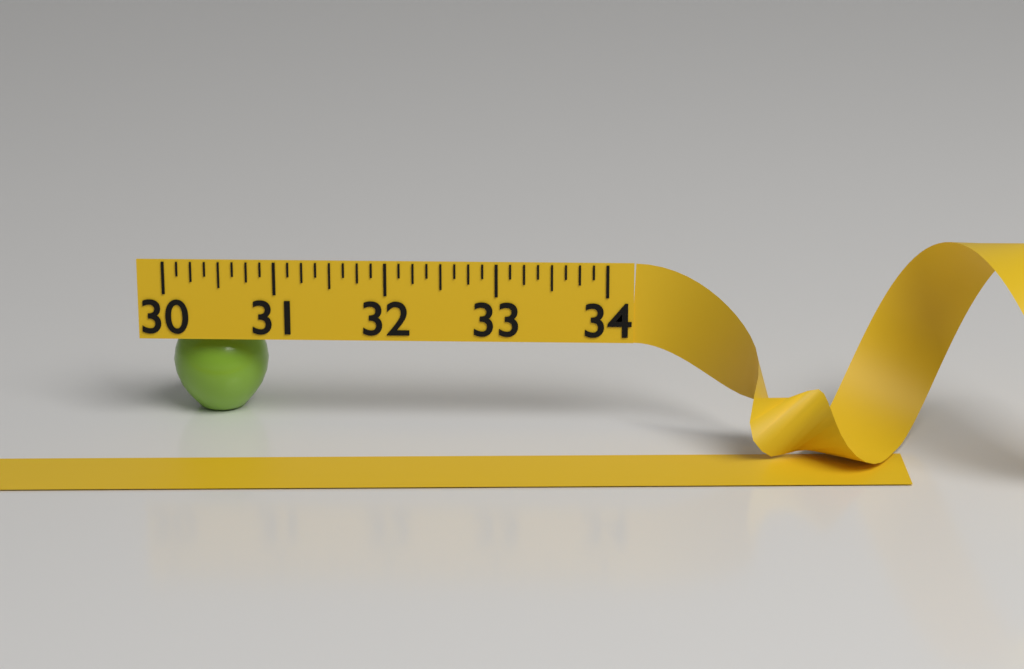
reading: 30.875 (no unit)
